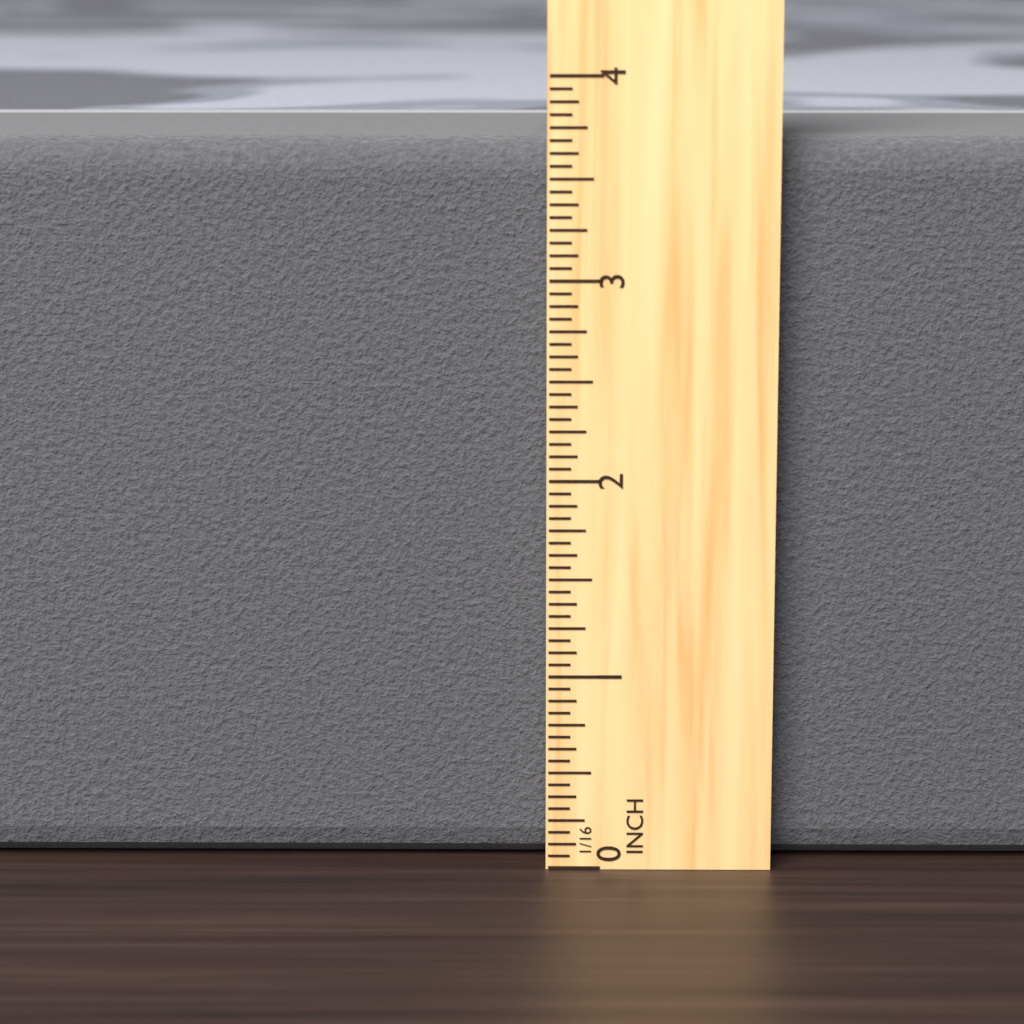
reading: 3.6875 in
